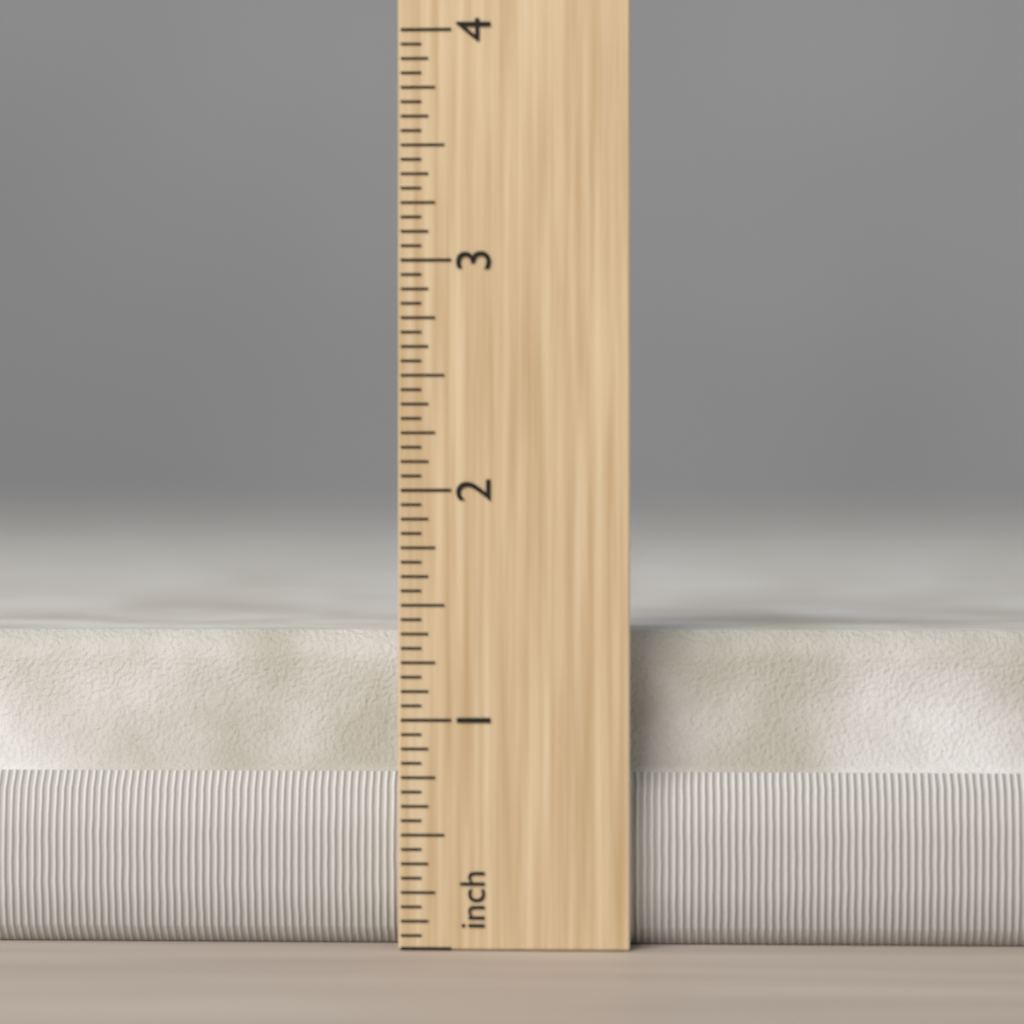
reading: 1.3750 in
